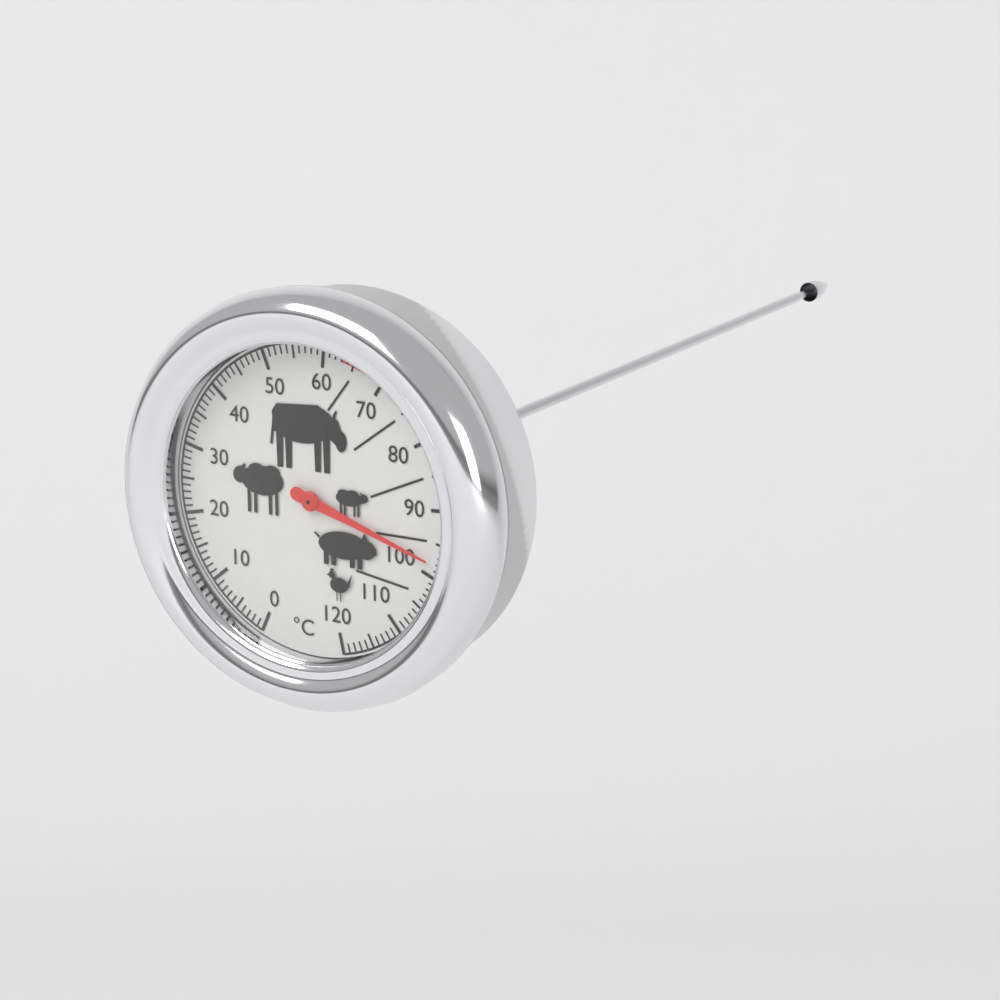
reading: 98 °C
